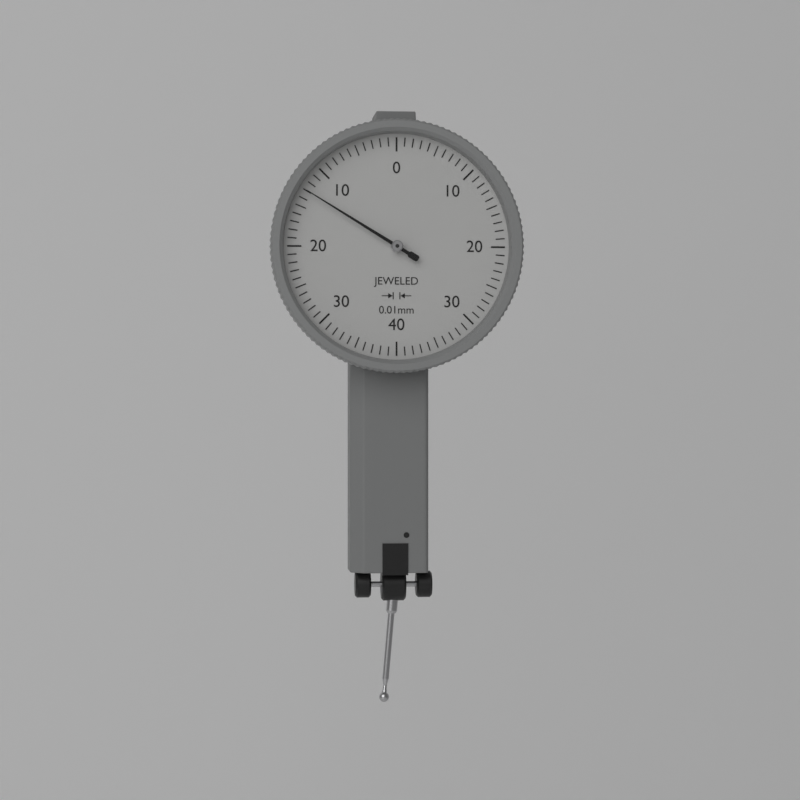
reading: 0.13 mm
